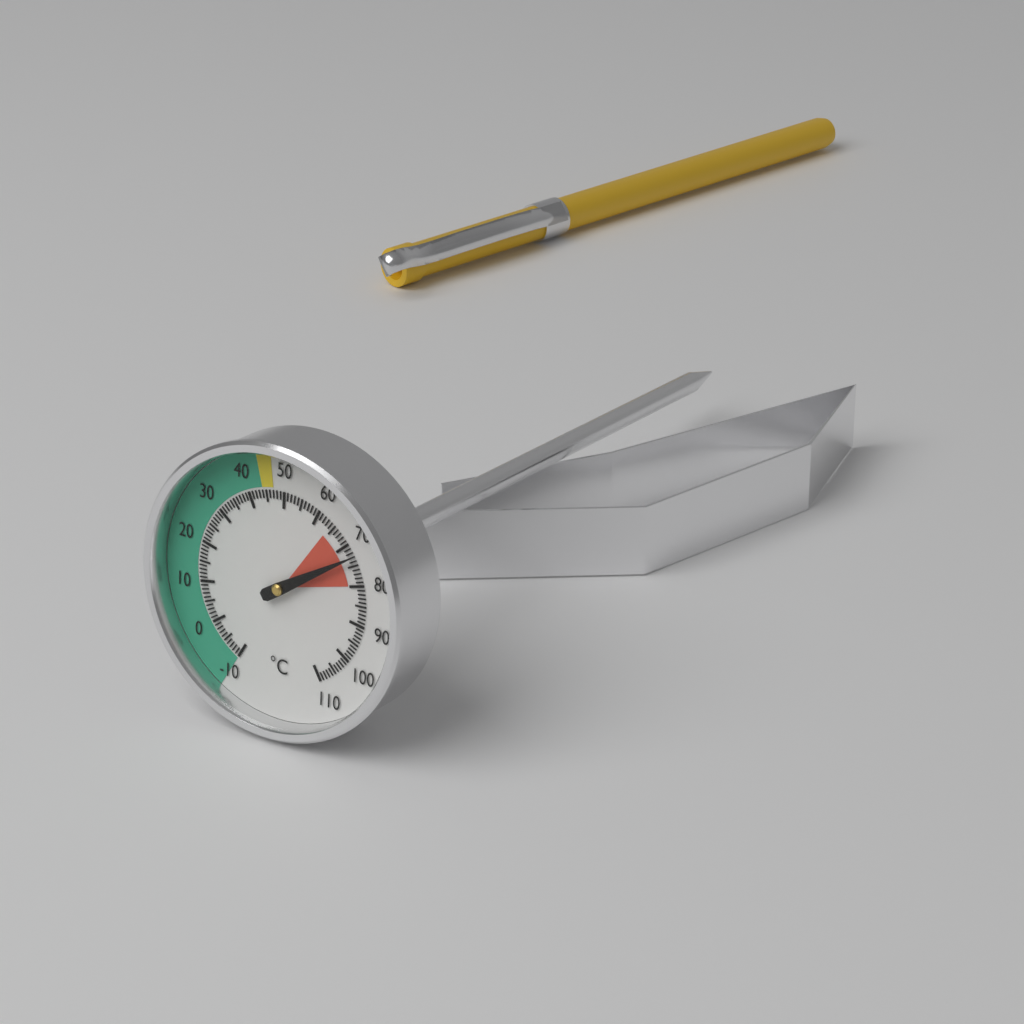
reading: 73 °C
